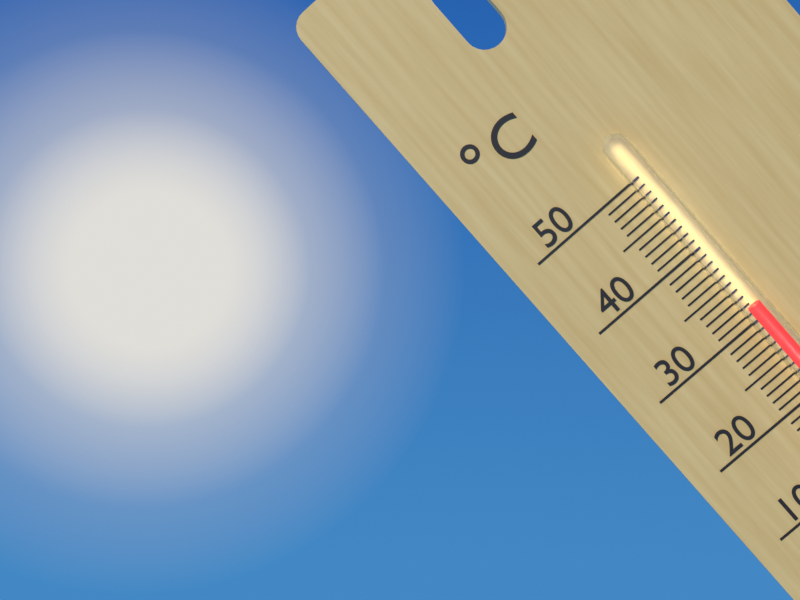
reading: 32 °C
